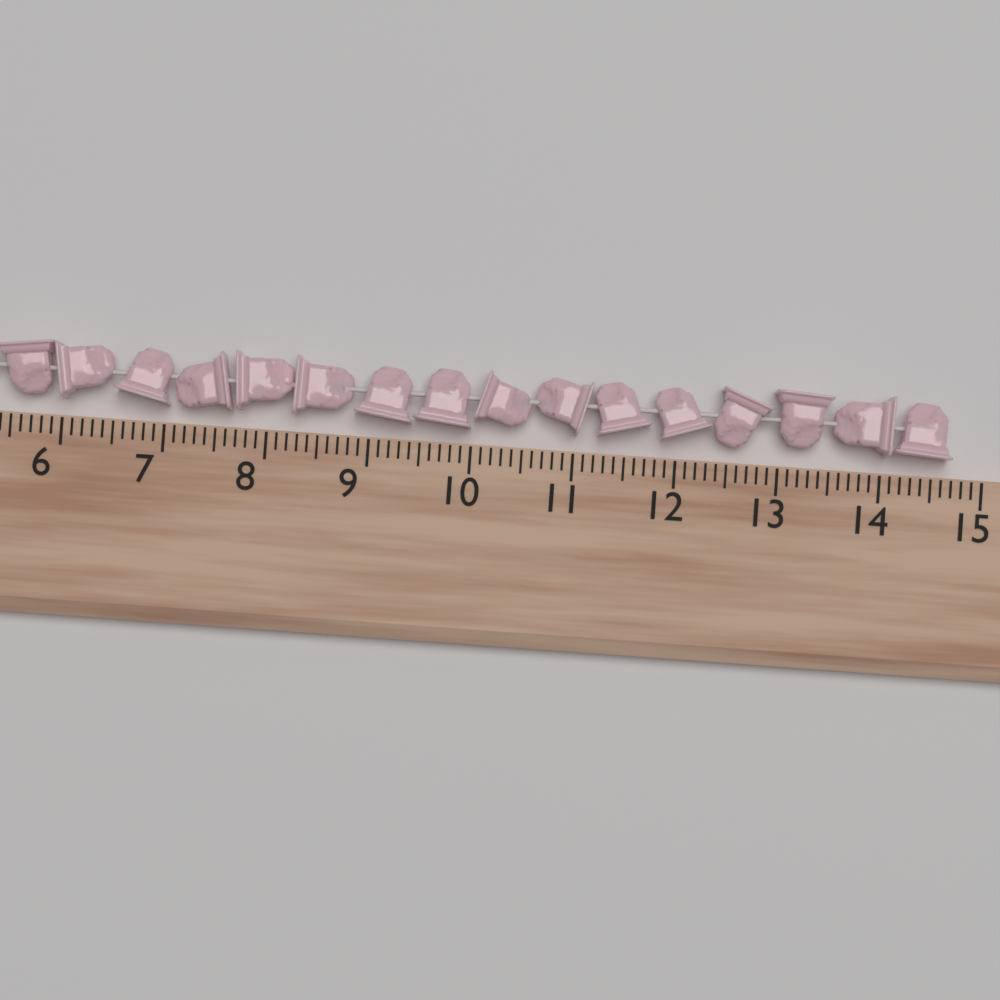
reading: 14.7 (no unit)
